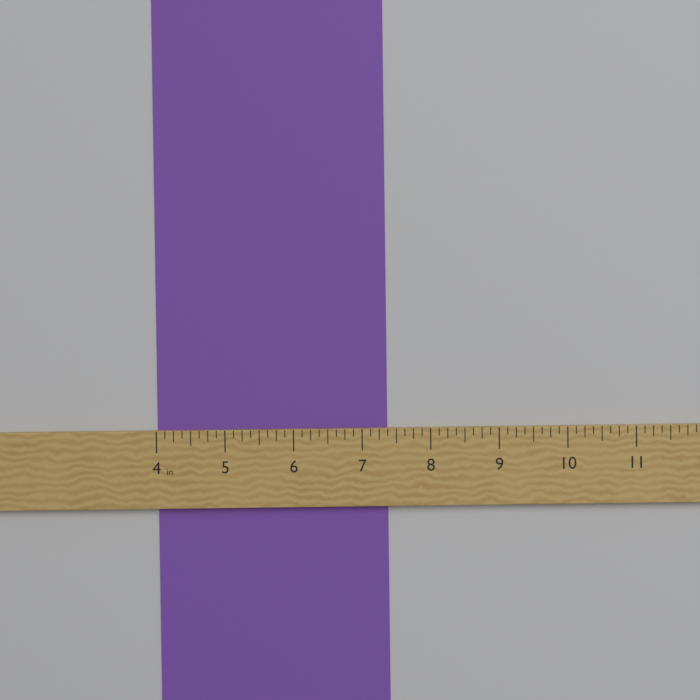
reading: 7.375 in
